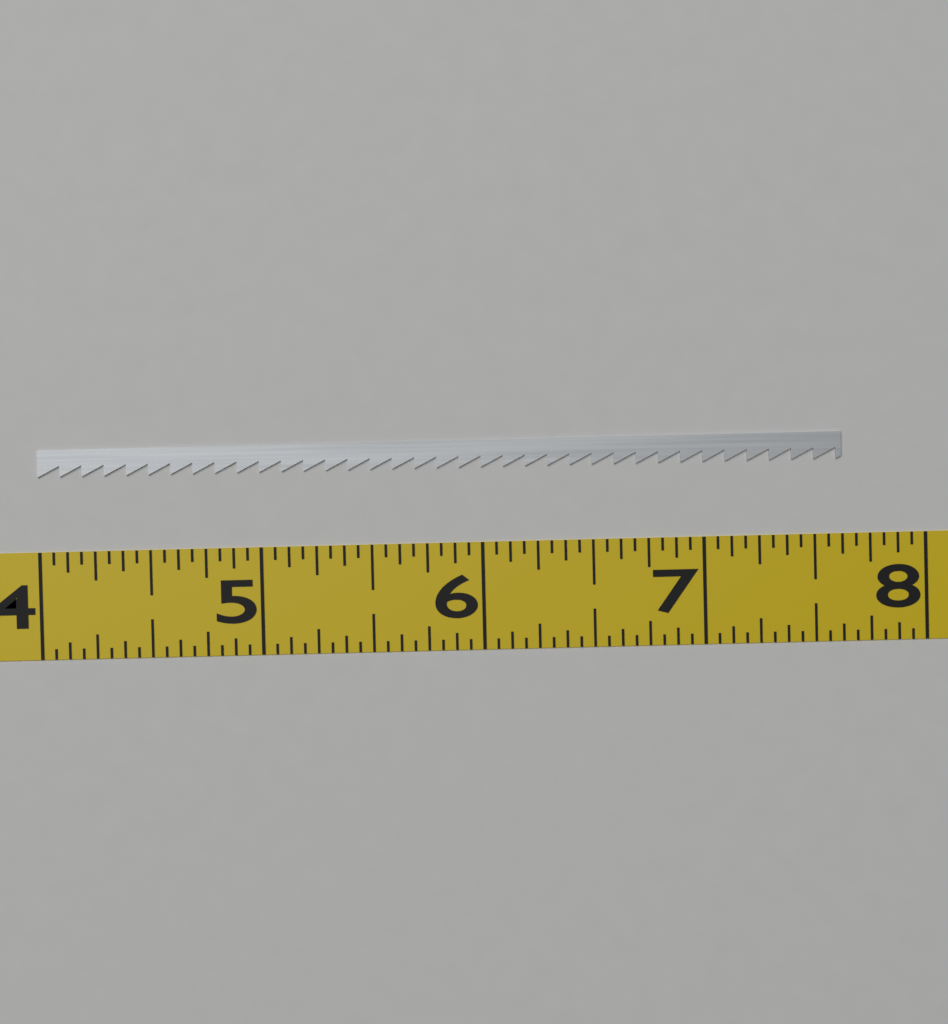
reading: 7.6250 (no unit)
